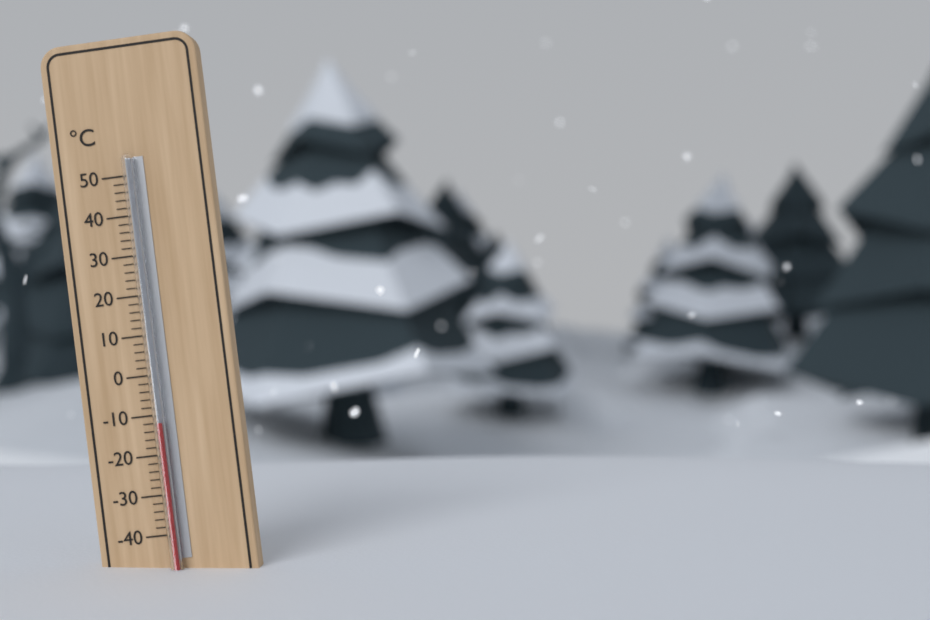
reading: -12 °C
